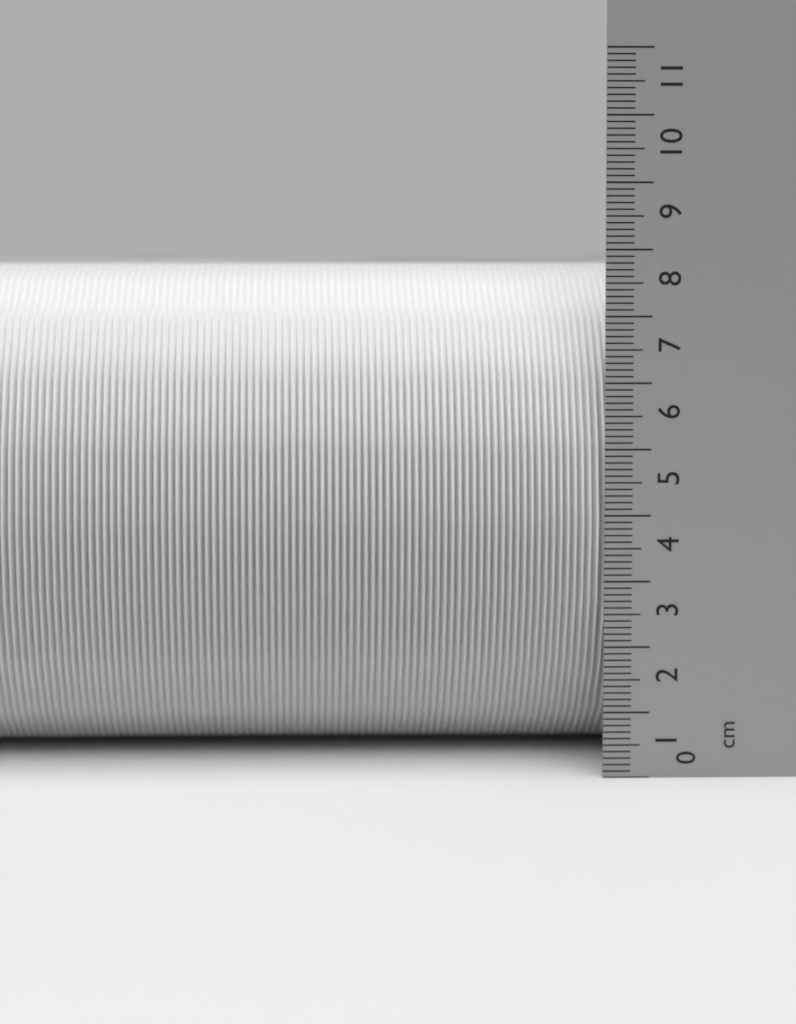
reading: 7.8 cm
